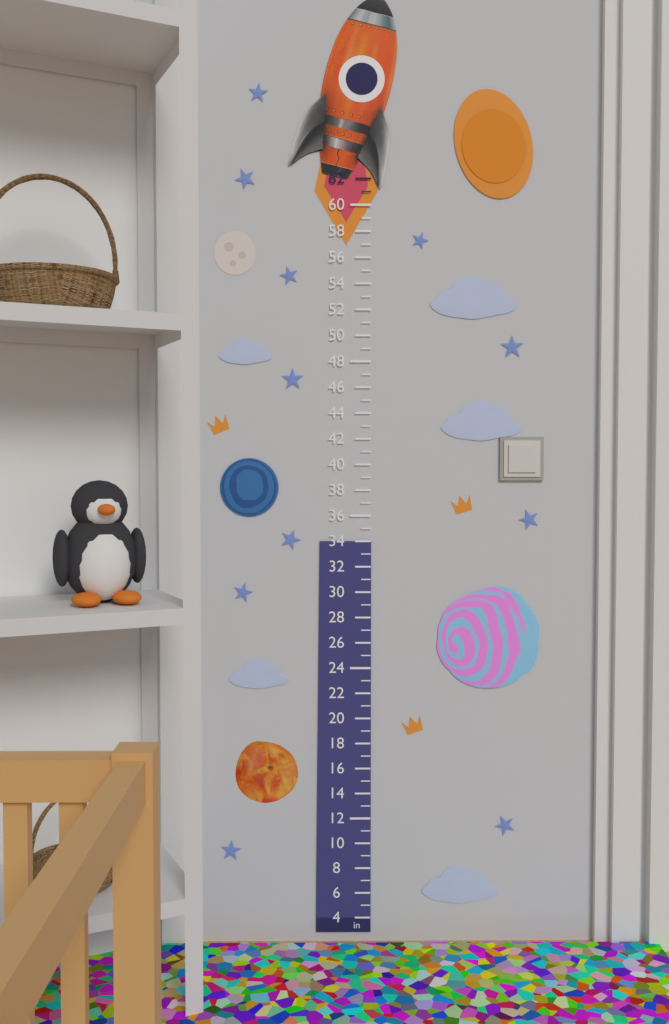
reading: 34 in
